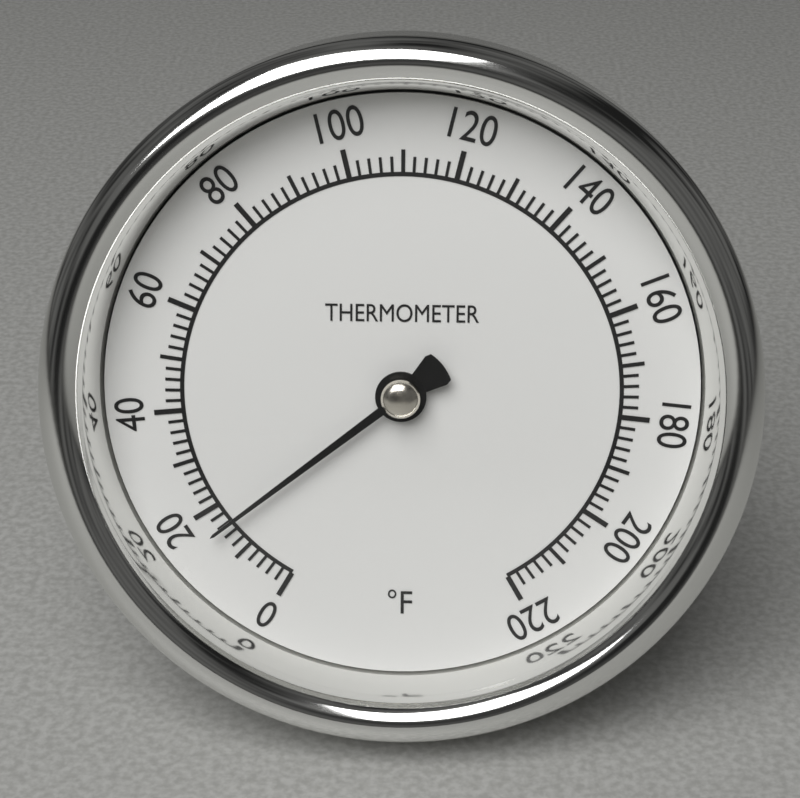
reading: 16 °F
